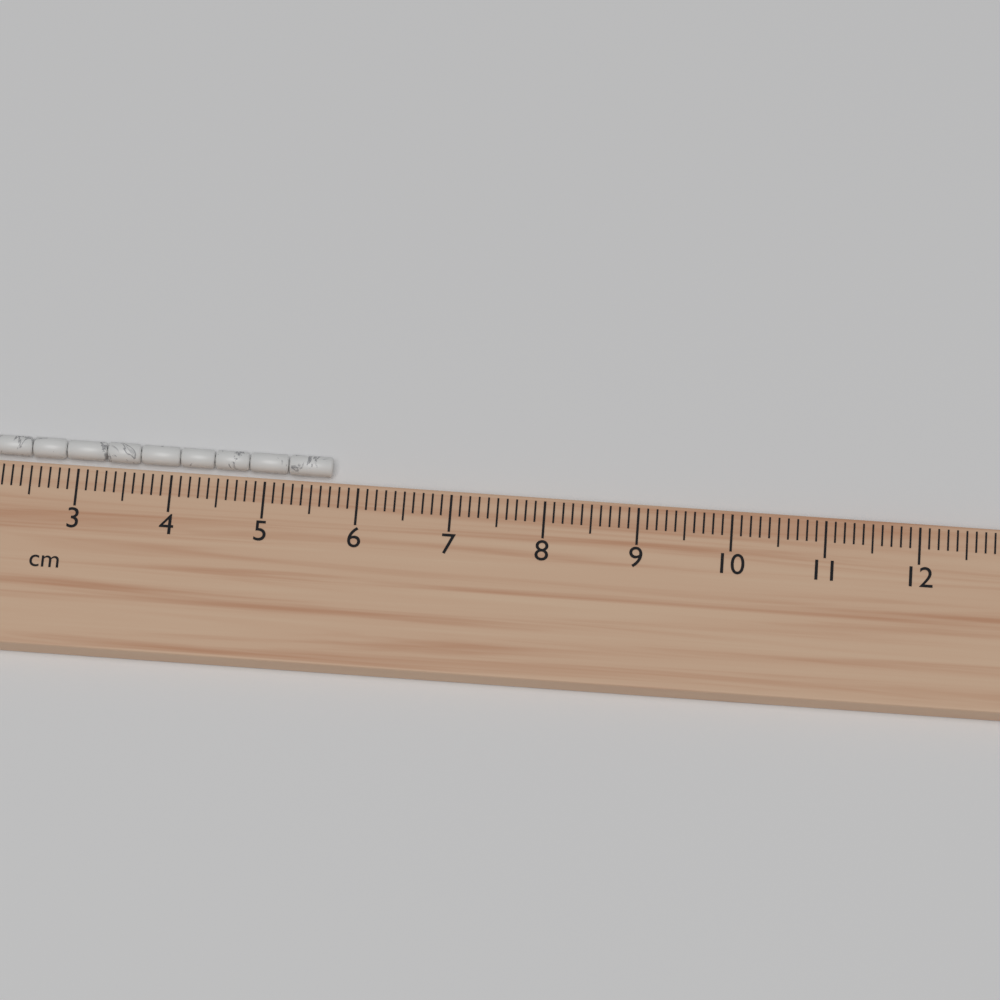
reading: 5.7 cm
